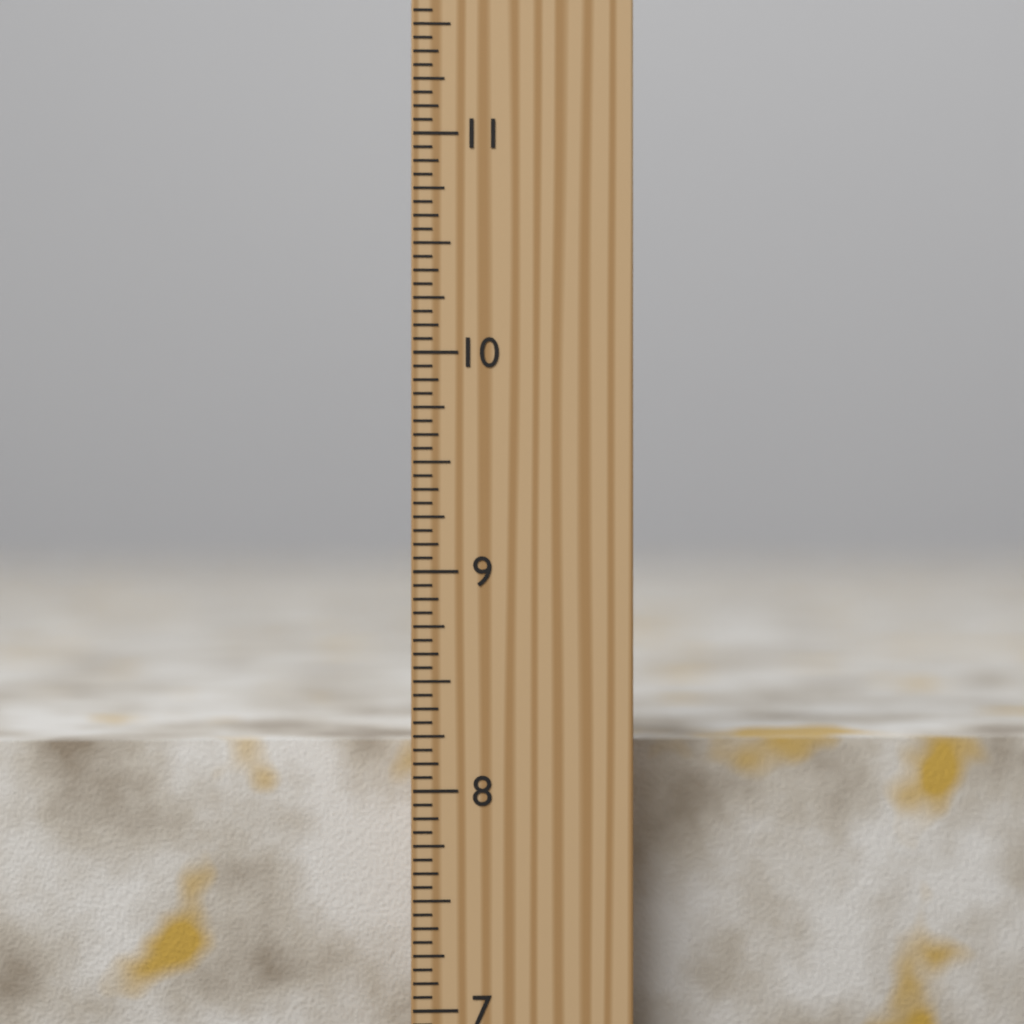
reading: 8.1875 inch
